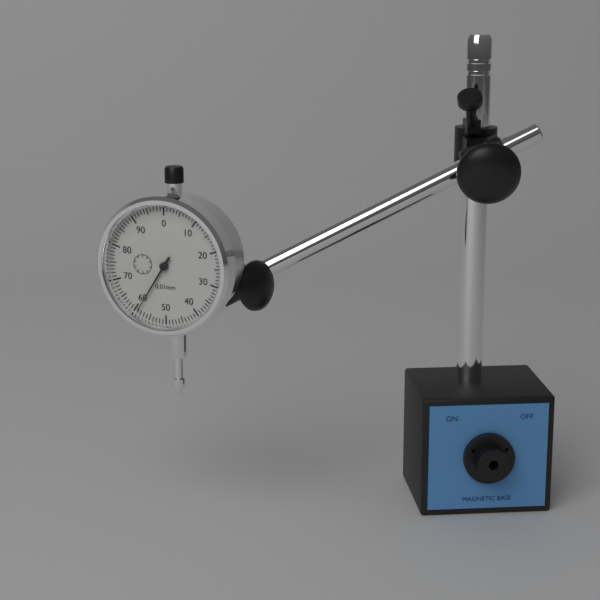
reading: 0.59 mm
